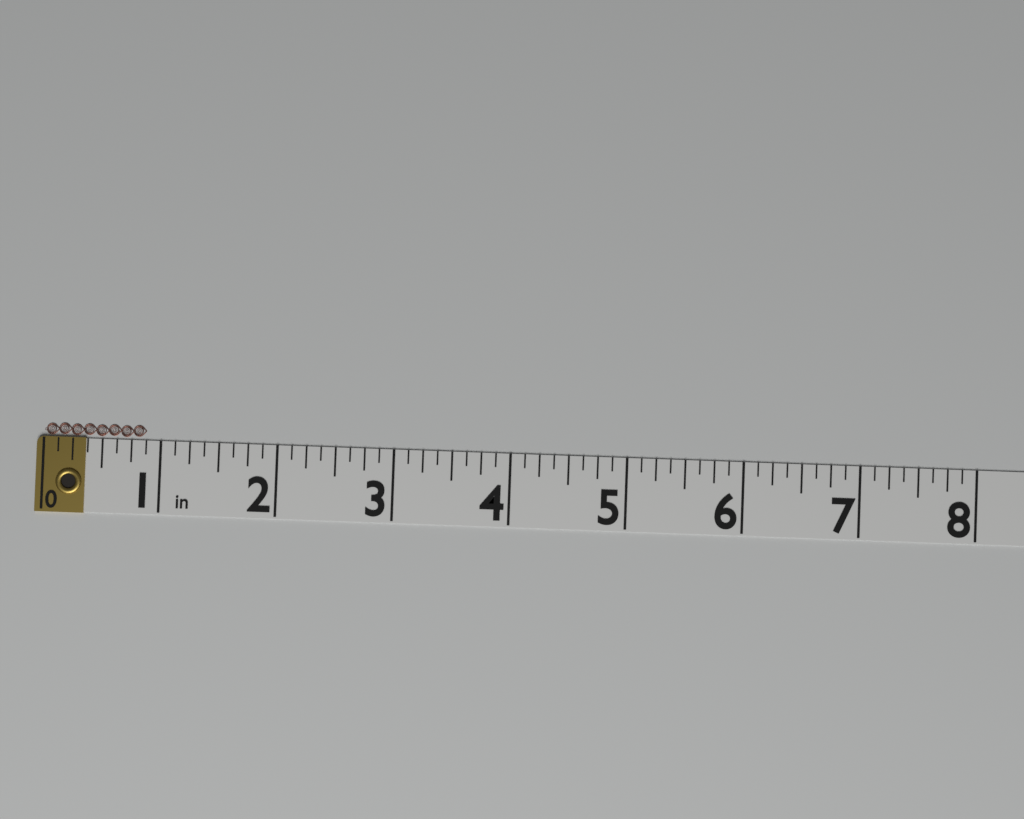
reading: 0.875 in
